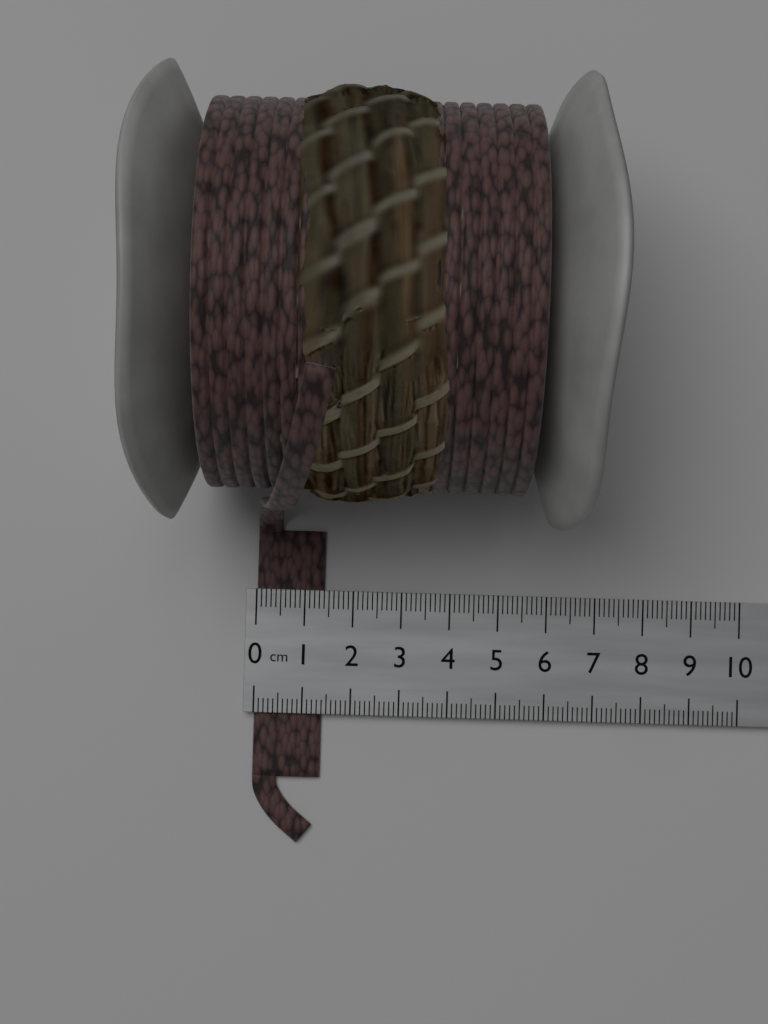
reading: 1.4 cm
